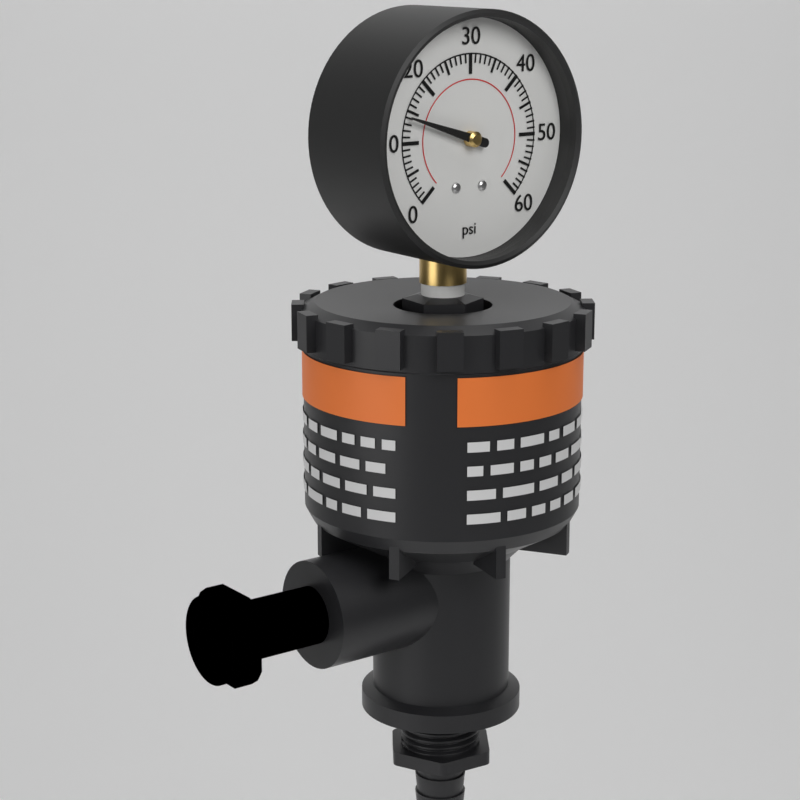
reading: 14 psi
